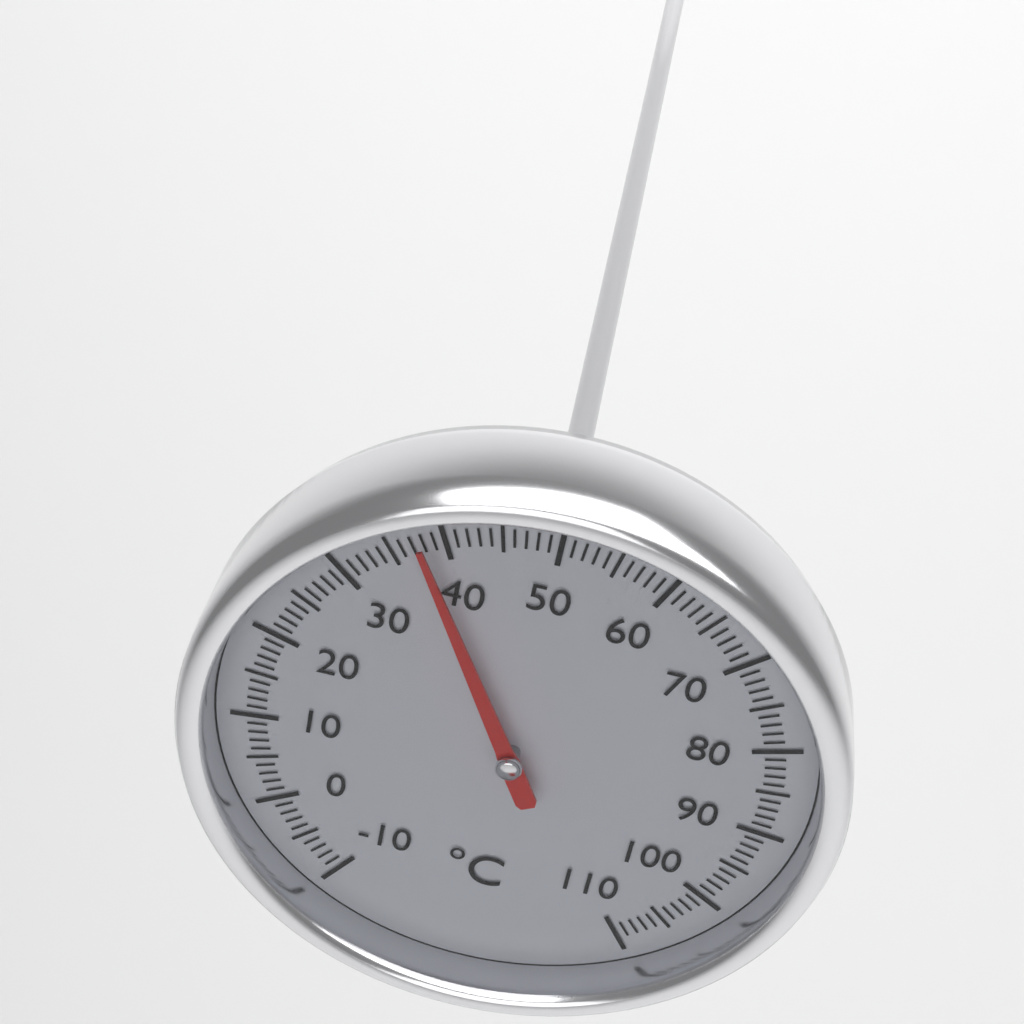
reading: 38 °C
